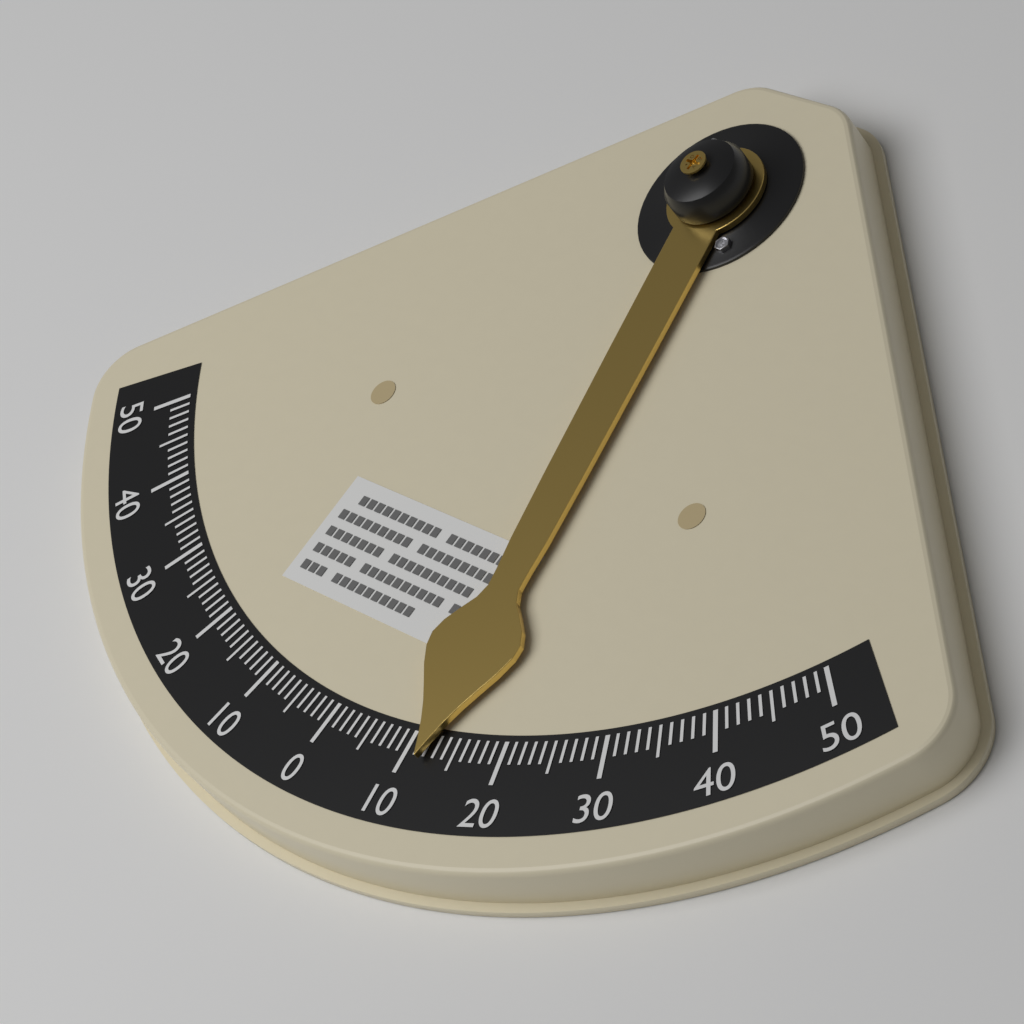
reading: 12 °
